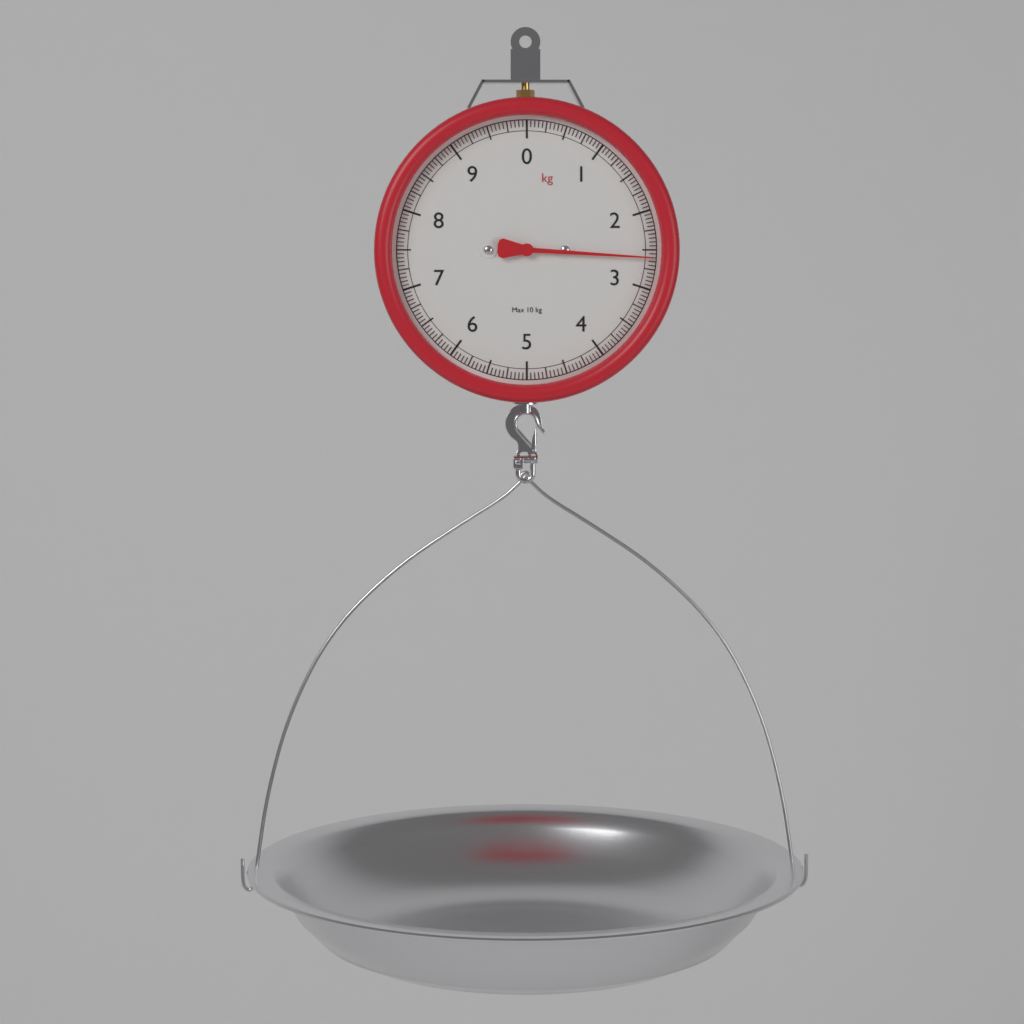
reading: 2.60 kg
